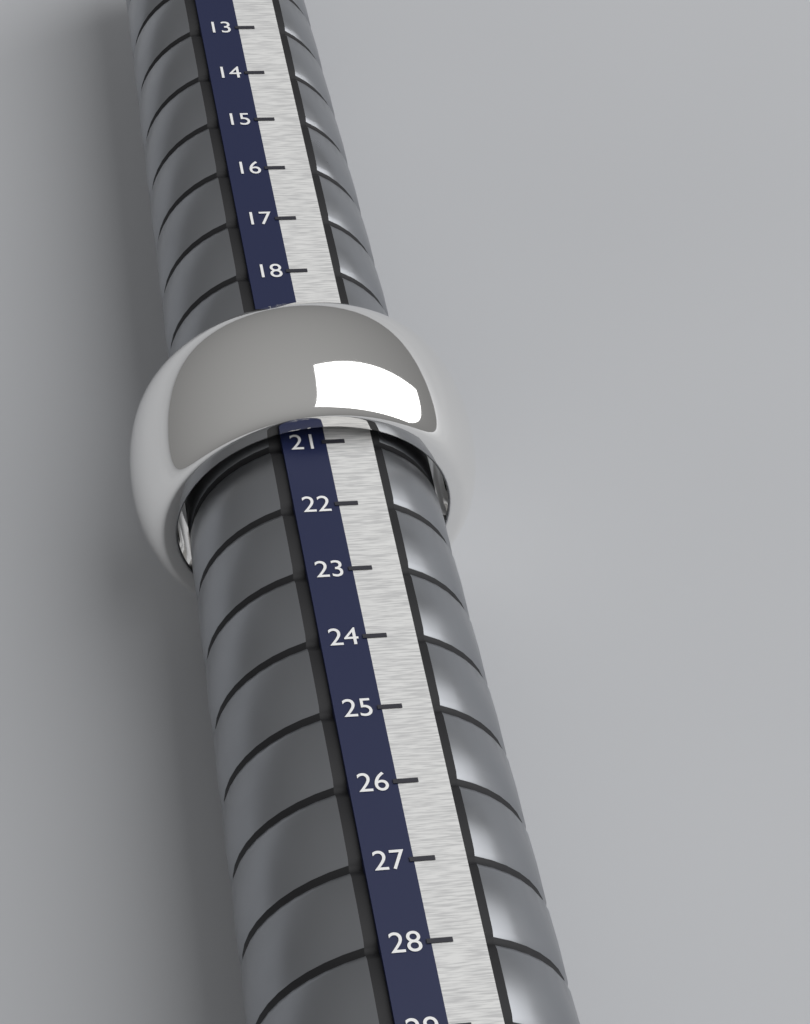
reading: 21 (no unit)
